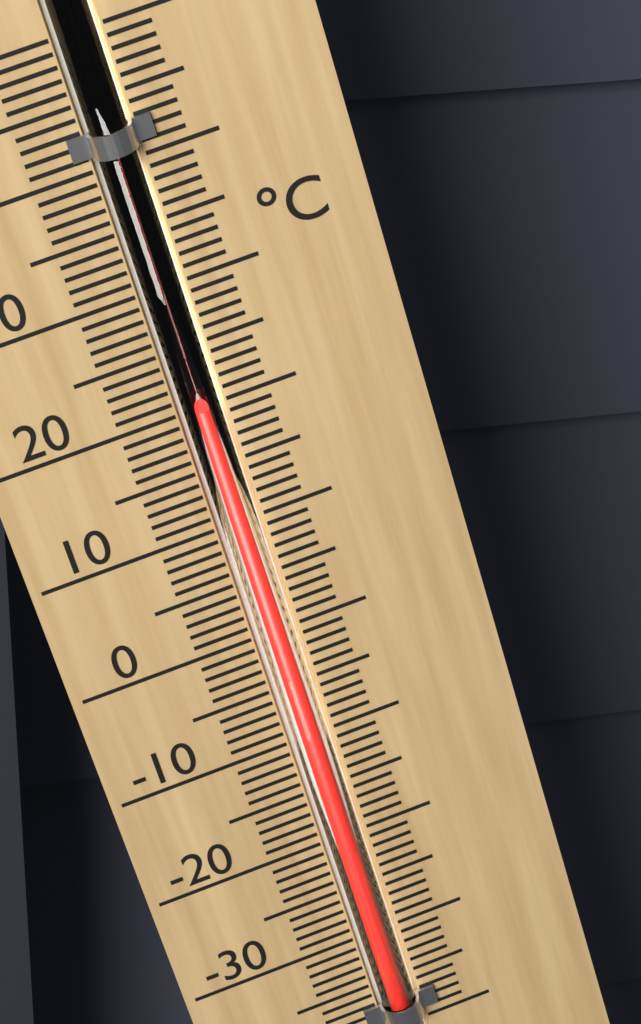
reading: 20 °C
